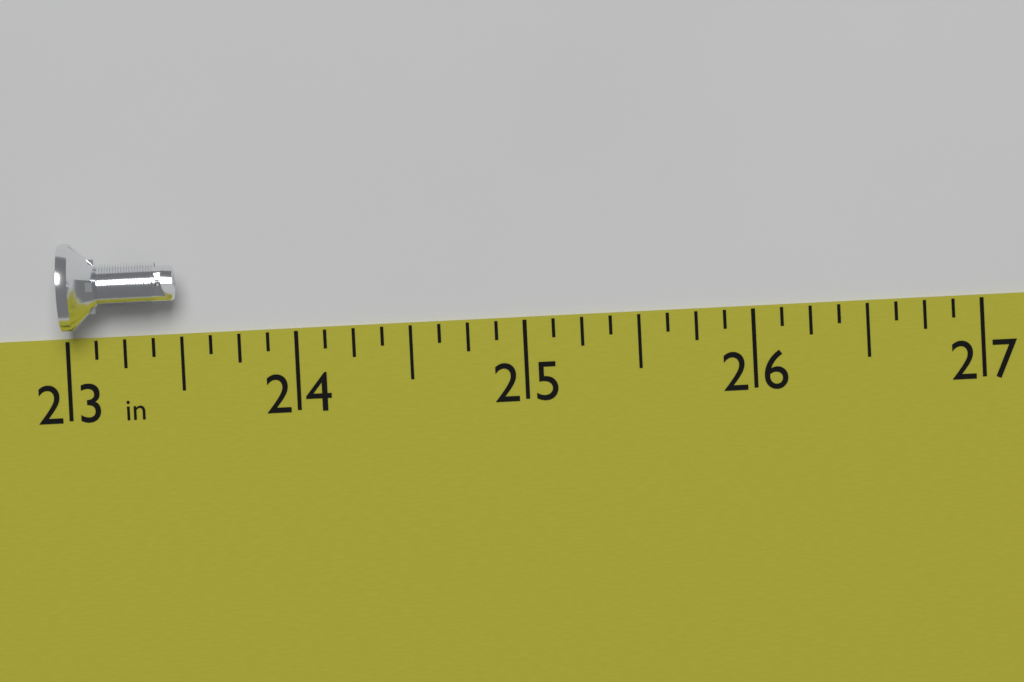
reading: 23.500 in
